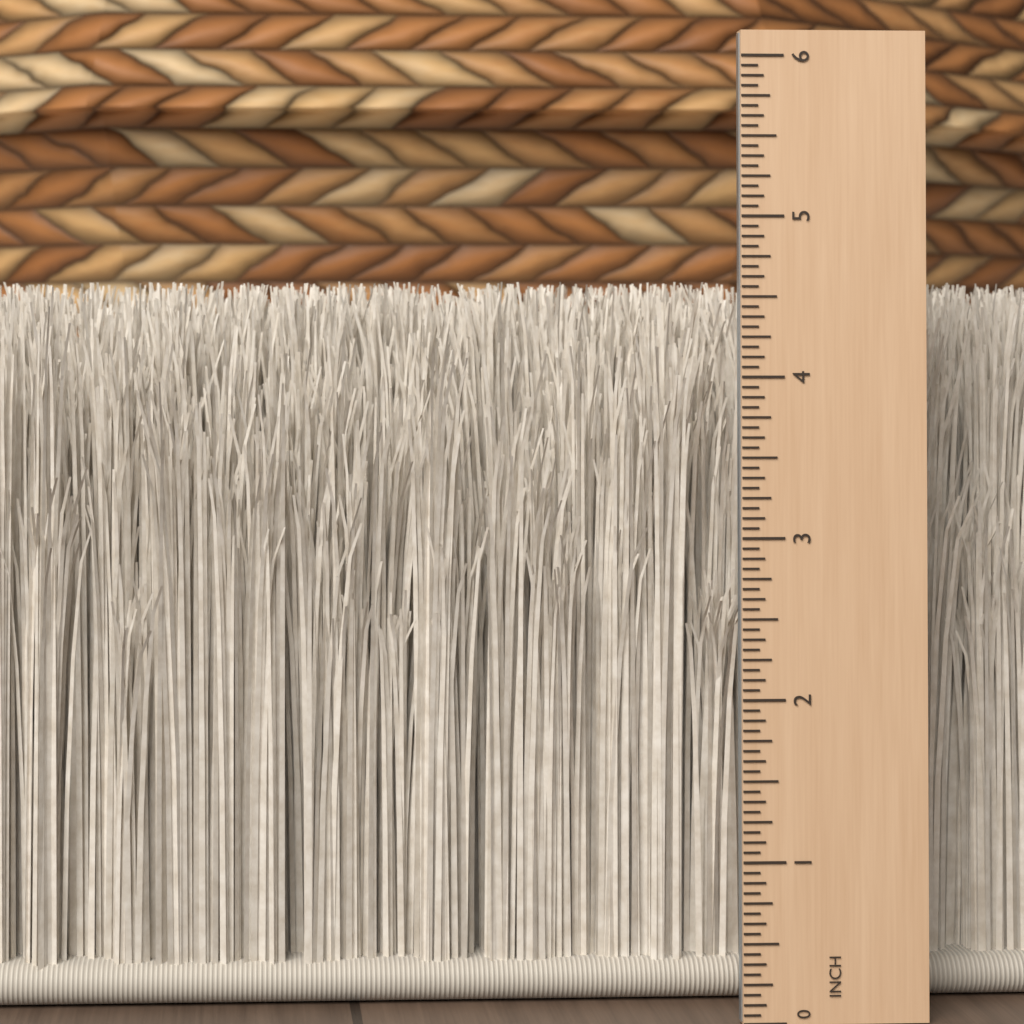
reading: 4.6250 in
